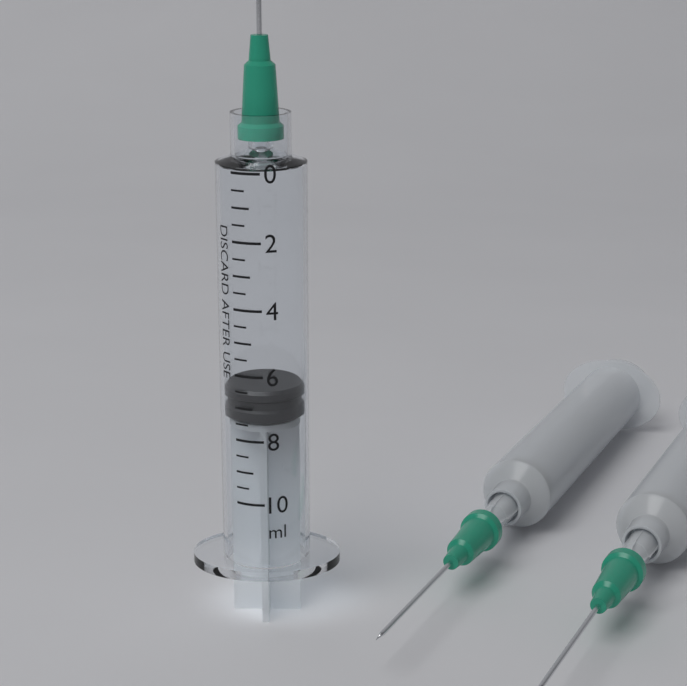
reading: 6.5 ml
